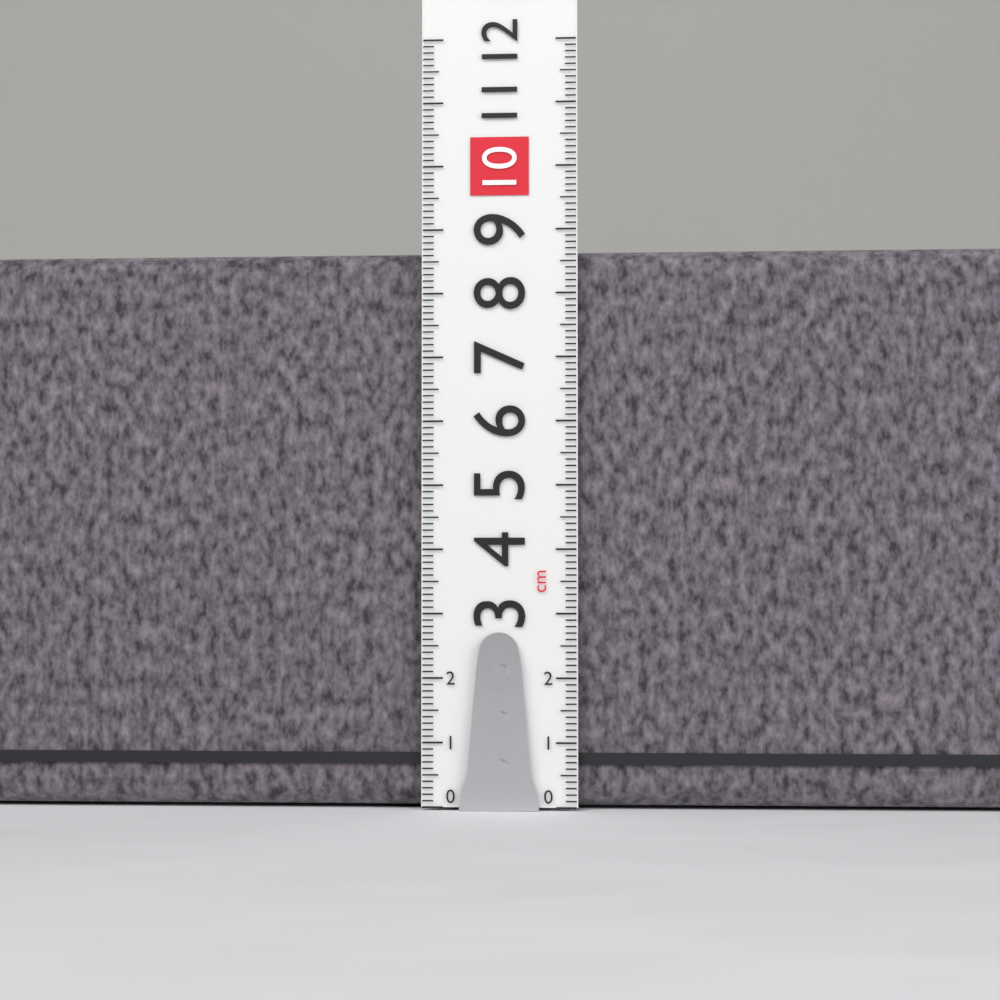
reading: 8.7 cm
